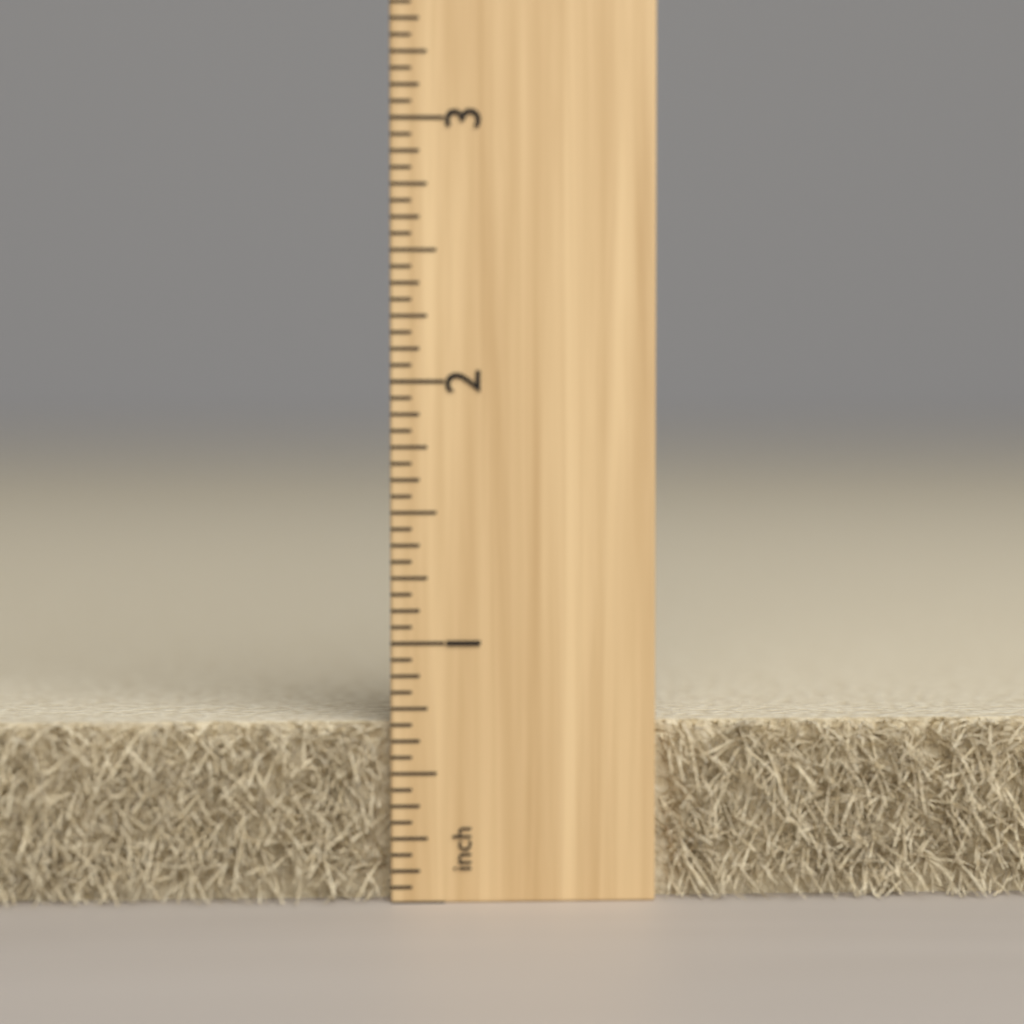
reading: 0.6875 inch
